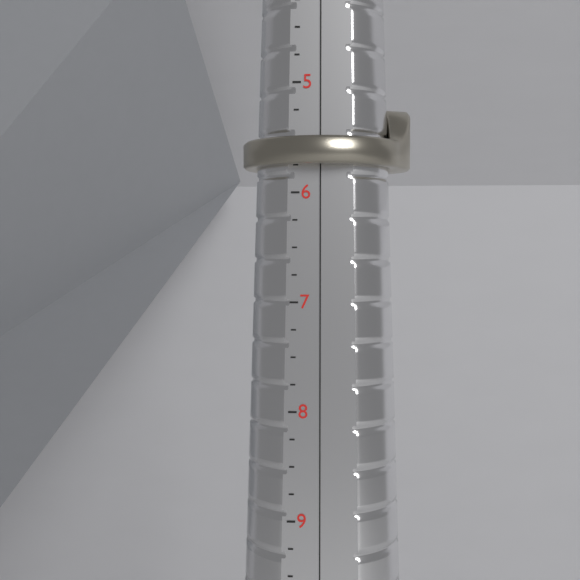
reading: 5.75 (no unit)
